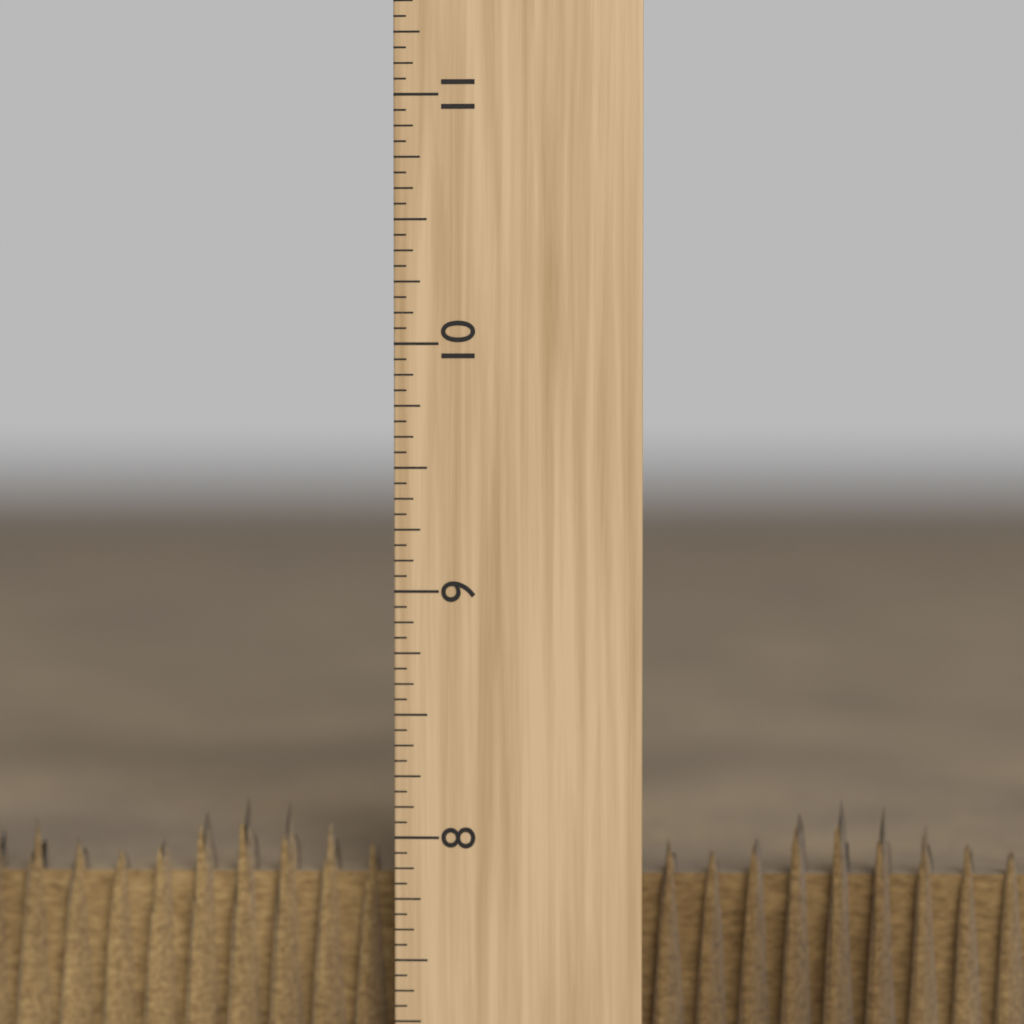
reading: 8.1250 inch
